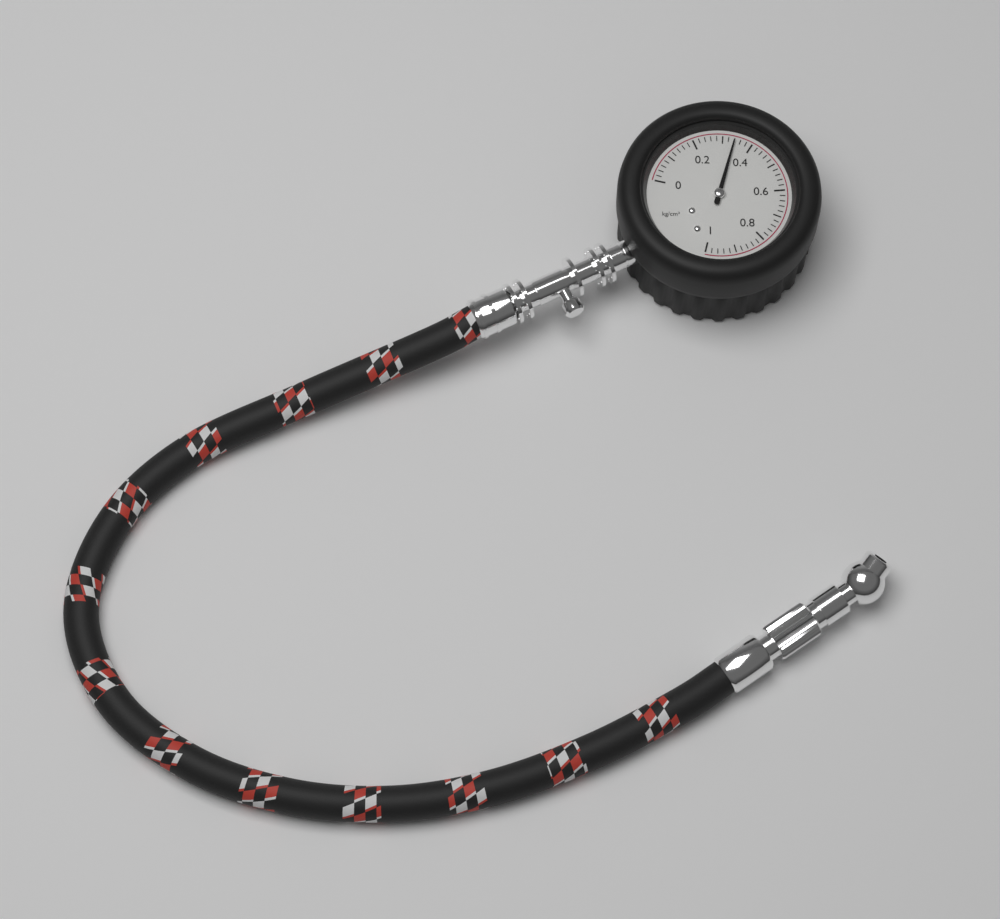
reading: 0.34 kg/cm²
